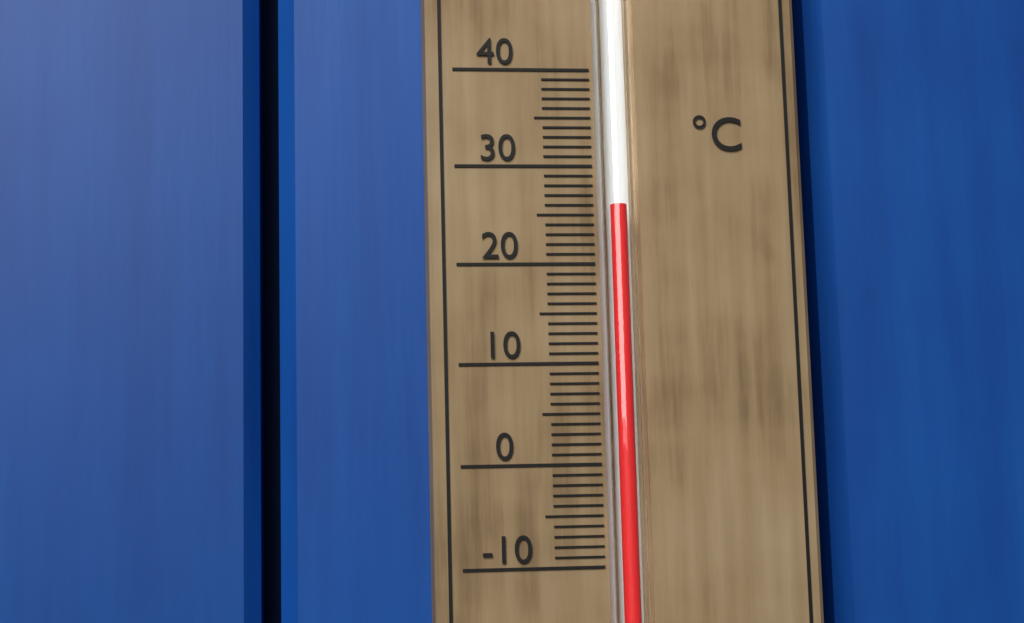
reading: 26 °C
